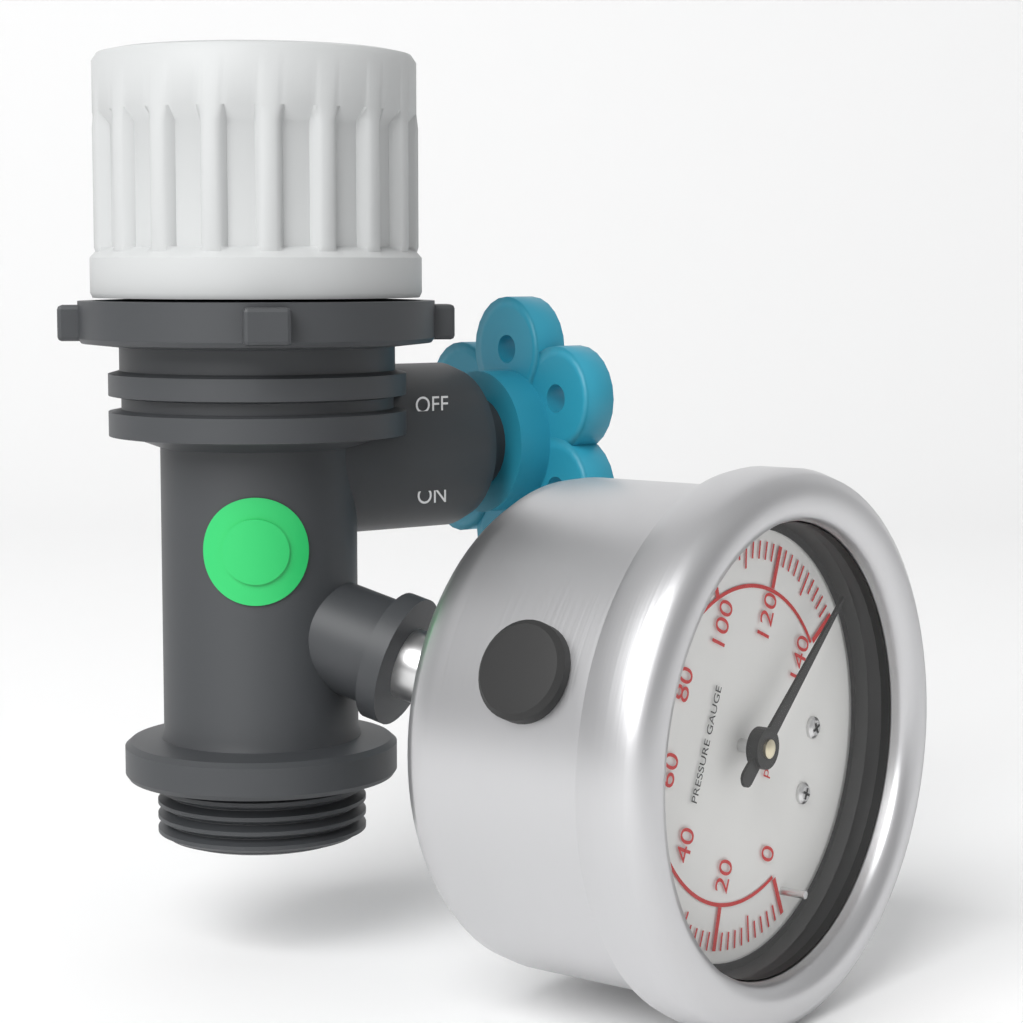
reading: 136 psi
